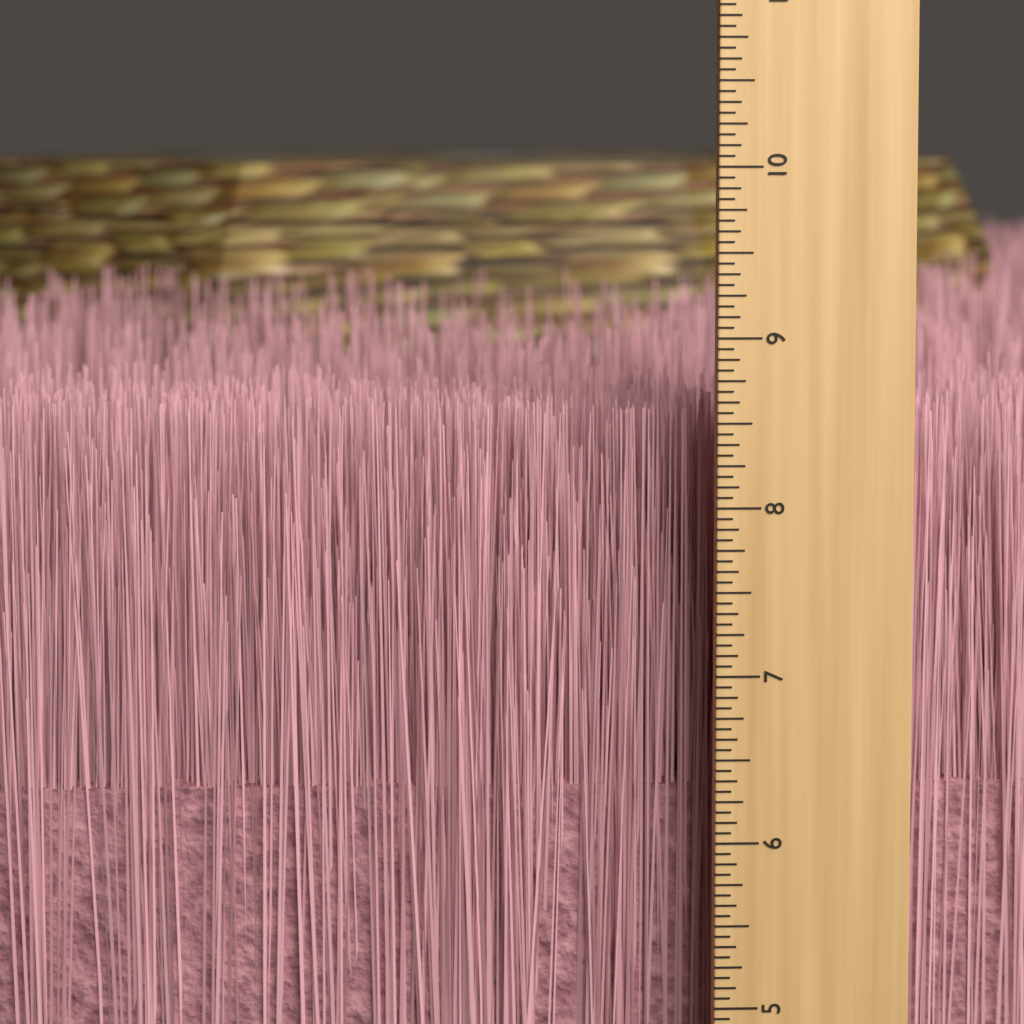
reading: 8.5000 inch
